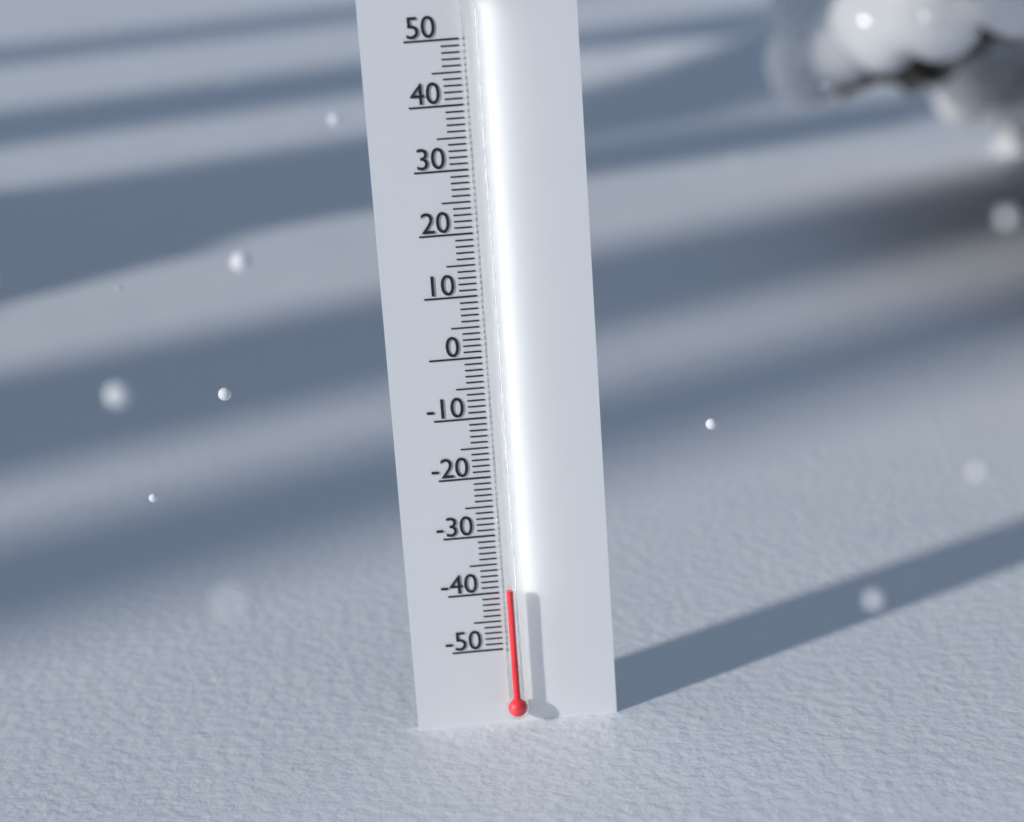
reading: -39 (no unit)
